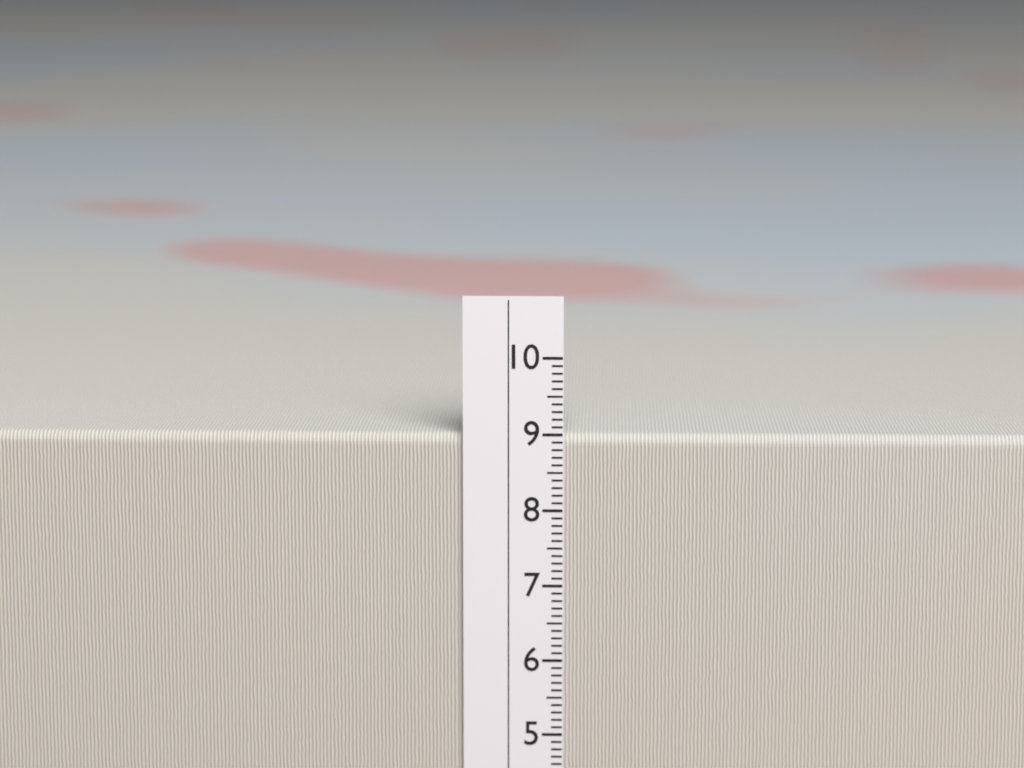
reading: 9.0 cm
